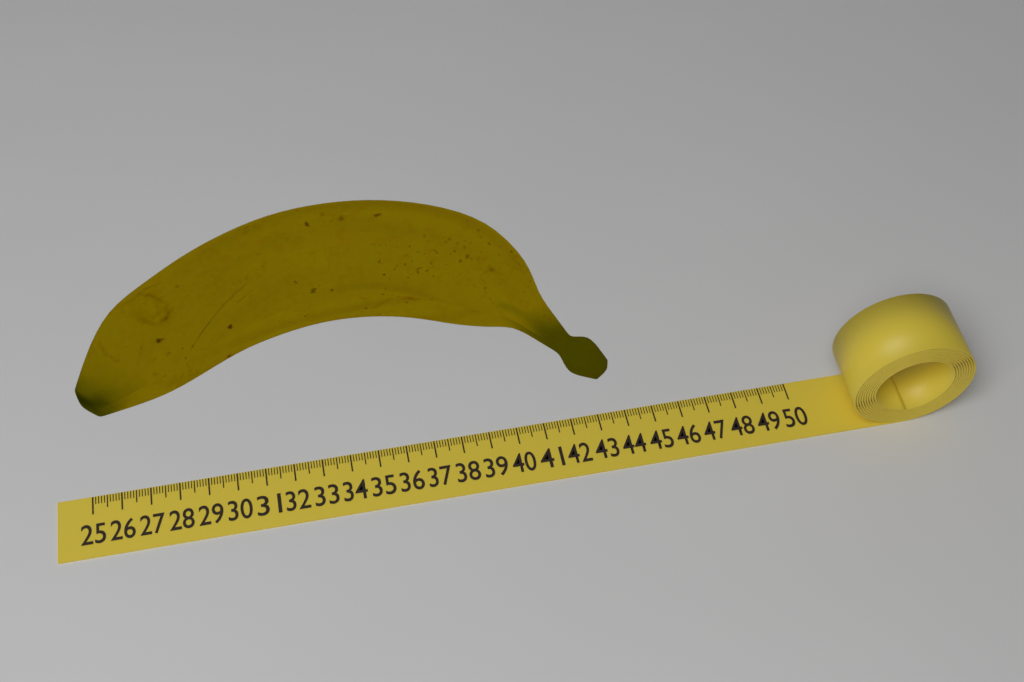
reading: 43.4 (no unit)
